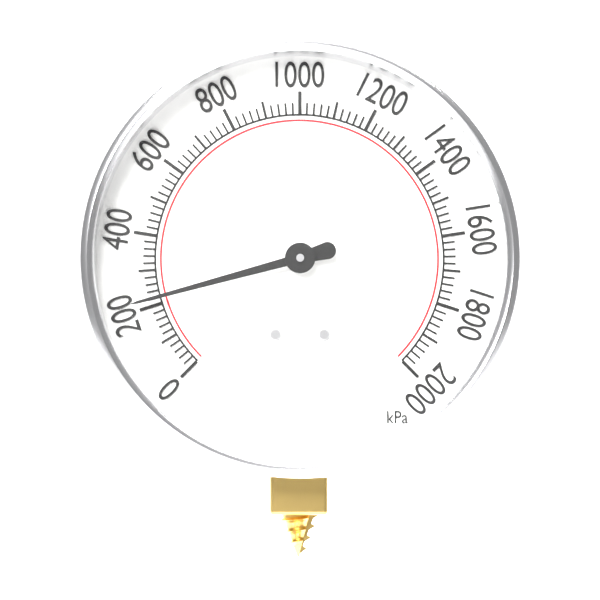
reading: 220 kPa
